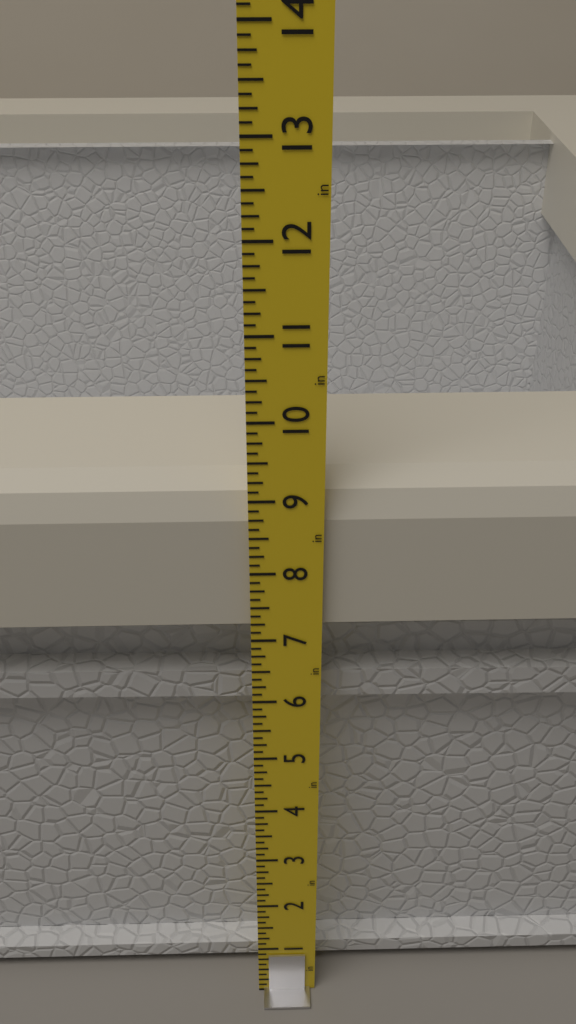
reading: 9.125 in
